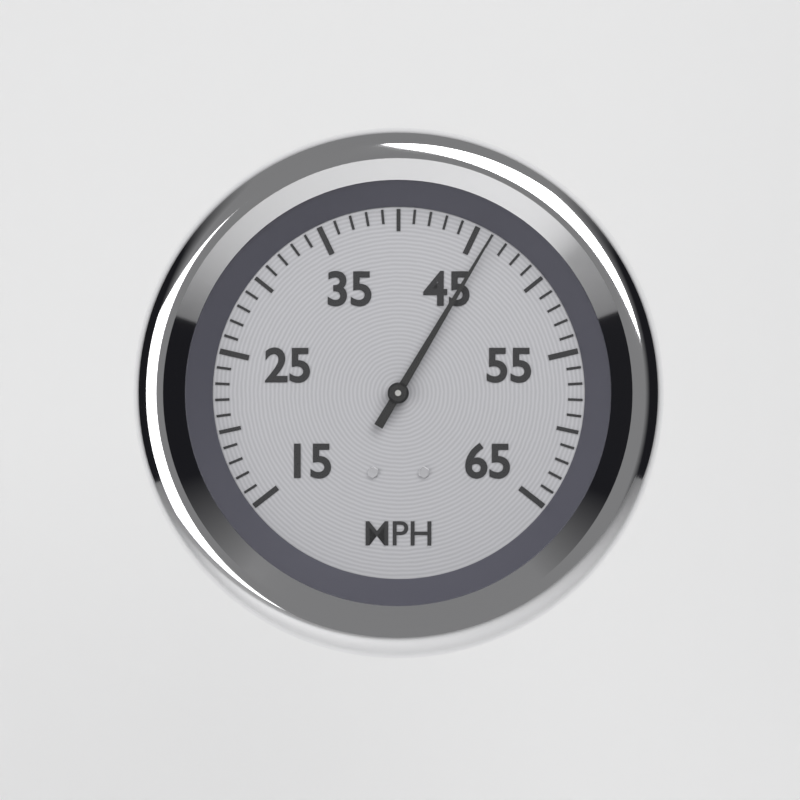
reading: 46 MPH
